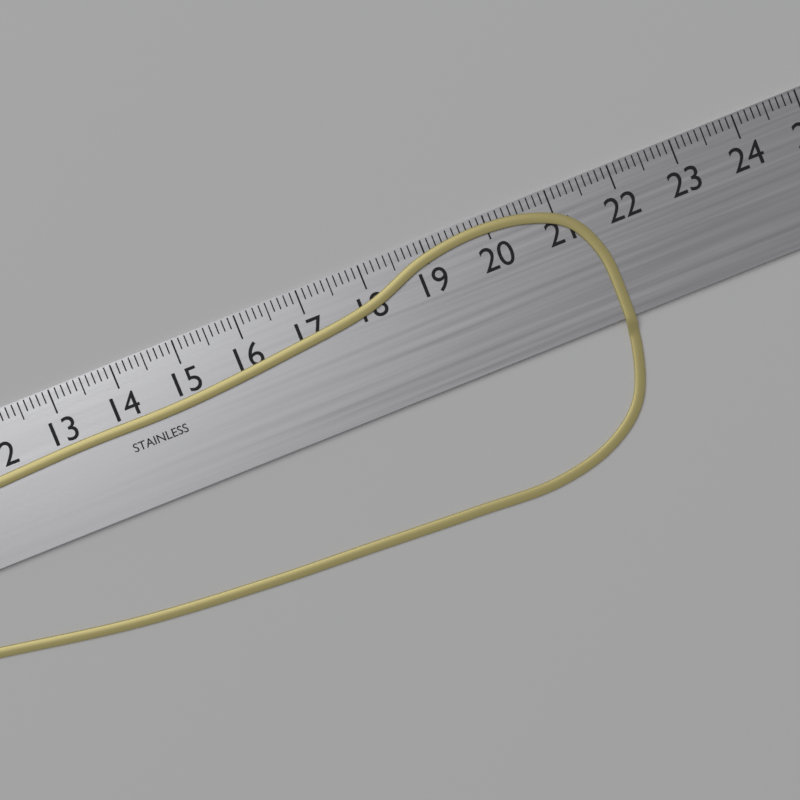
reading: 21.6 cm
